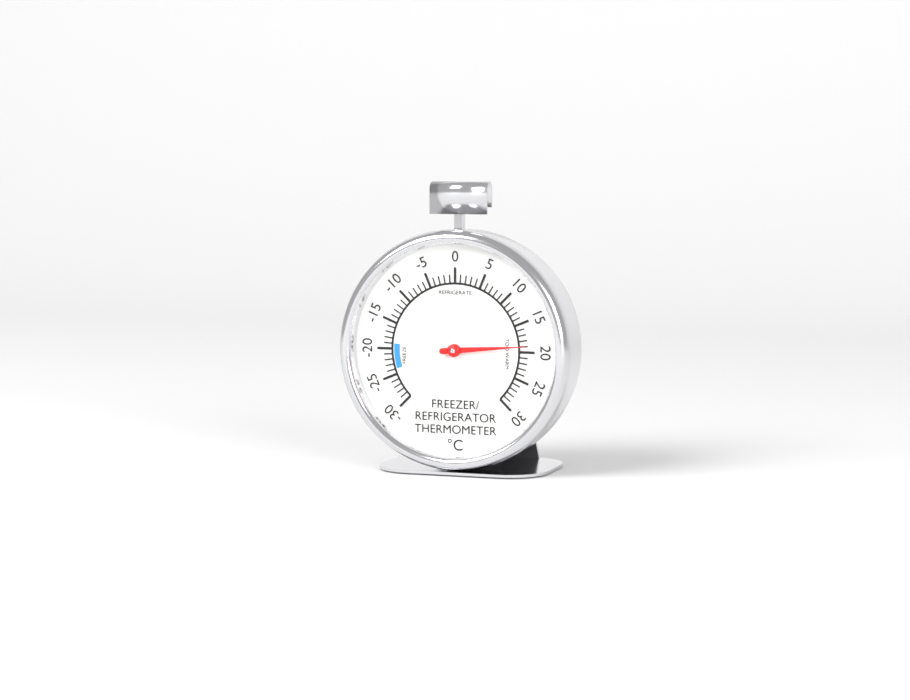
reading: 19 °C
